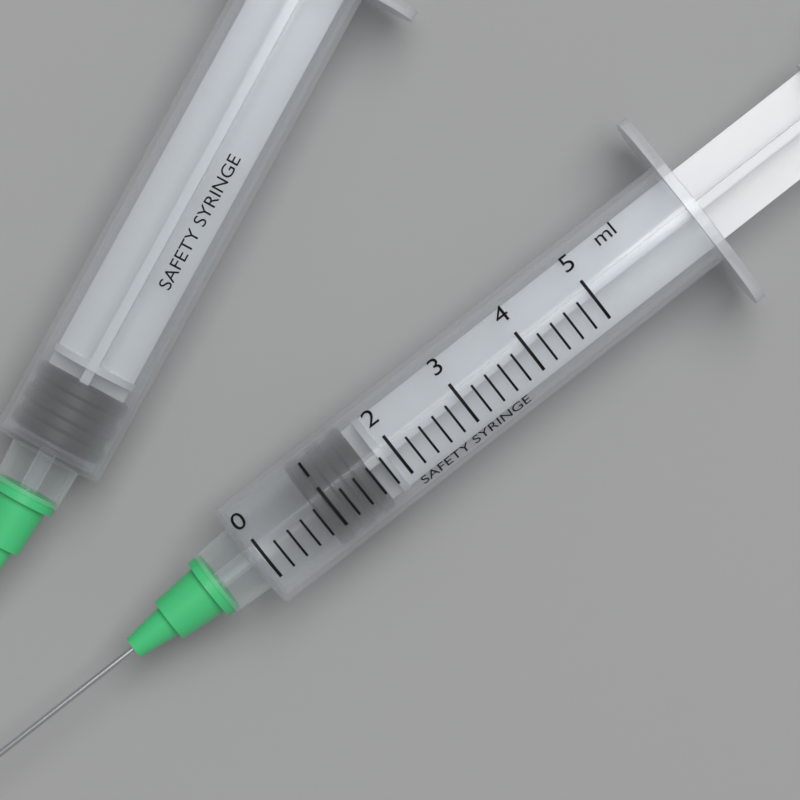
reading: 0.8 ml
